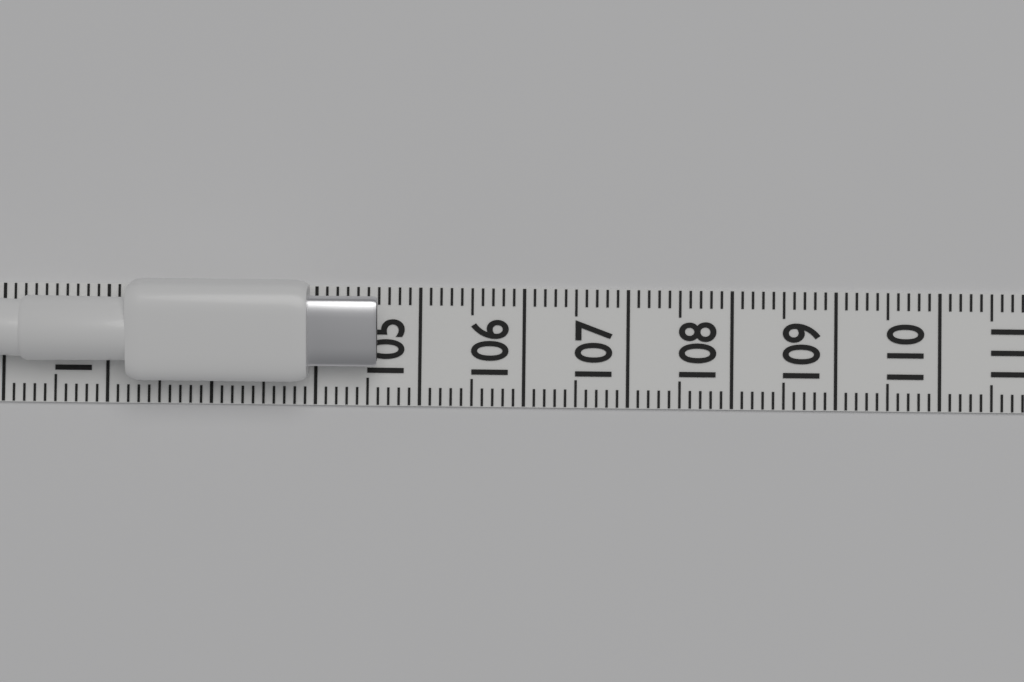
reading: 104.6 (no unit)
